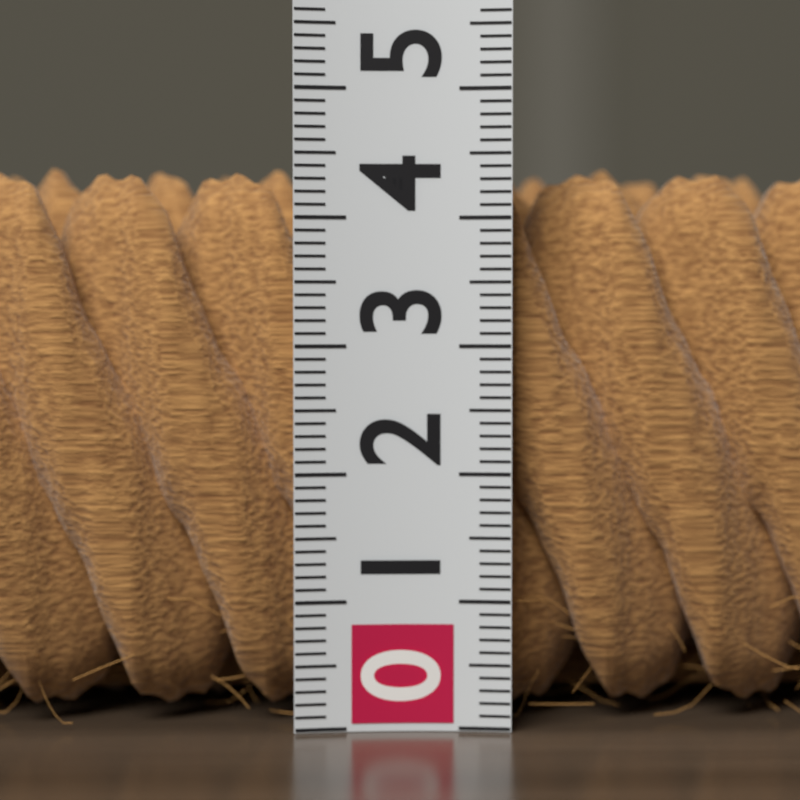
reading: 4.5 (no unit)
